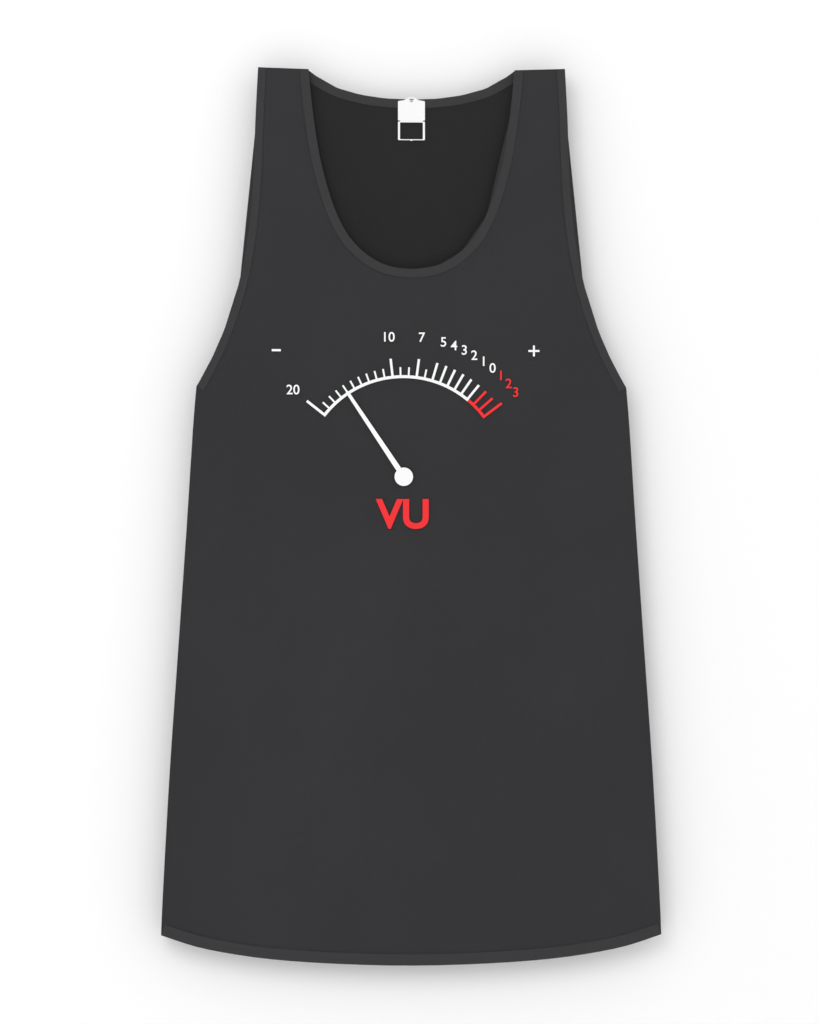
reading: -16 VU
